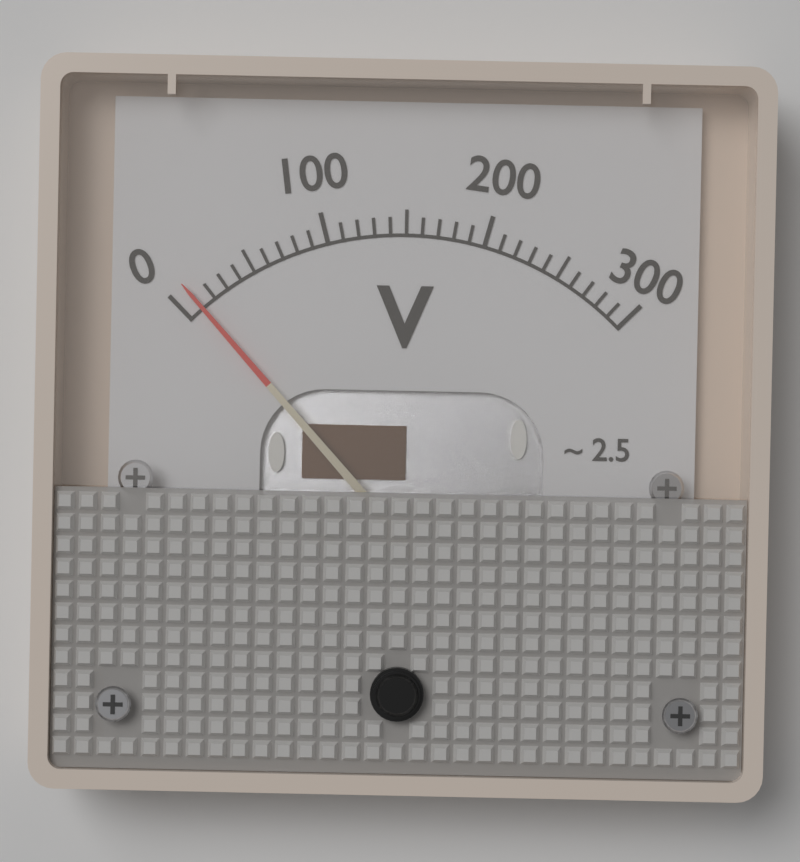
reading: 10 V
